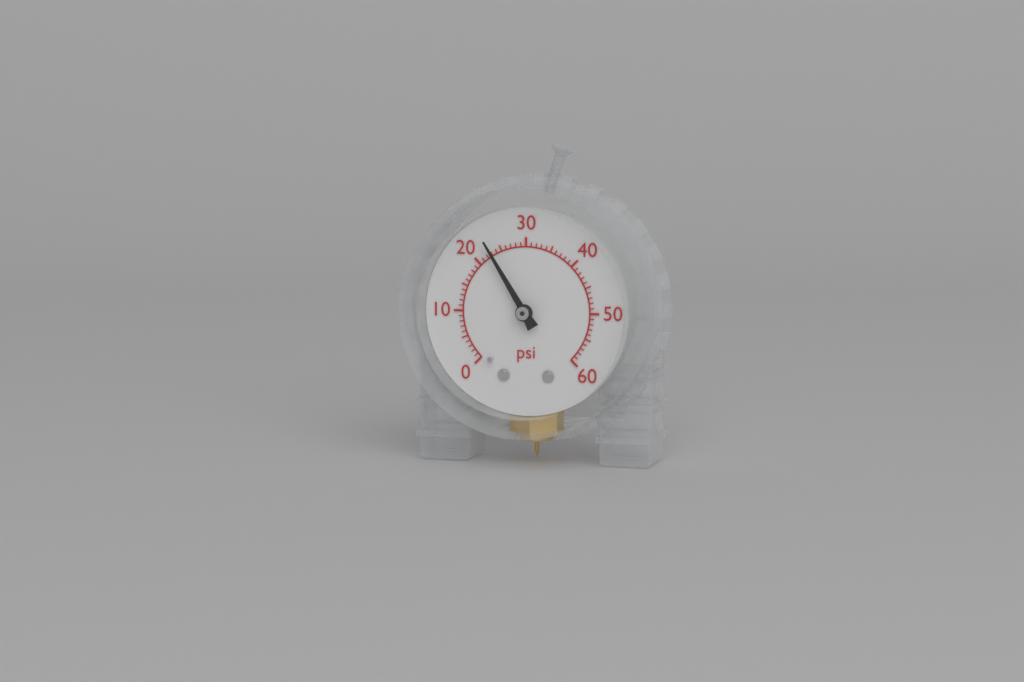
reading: 23 psi
